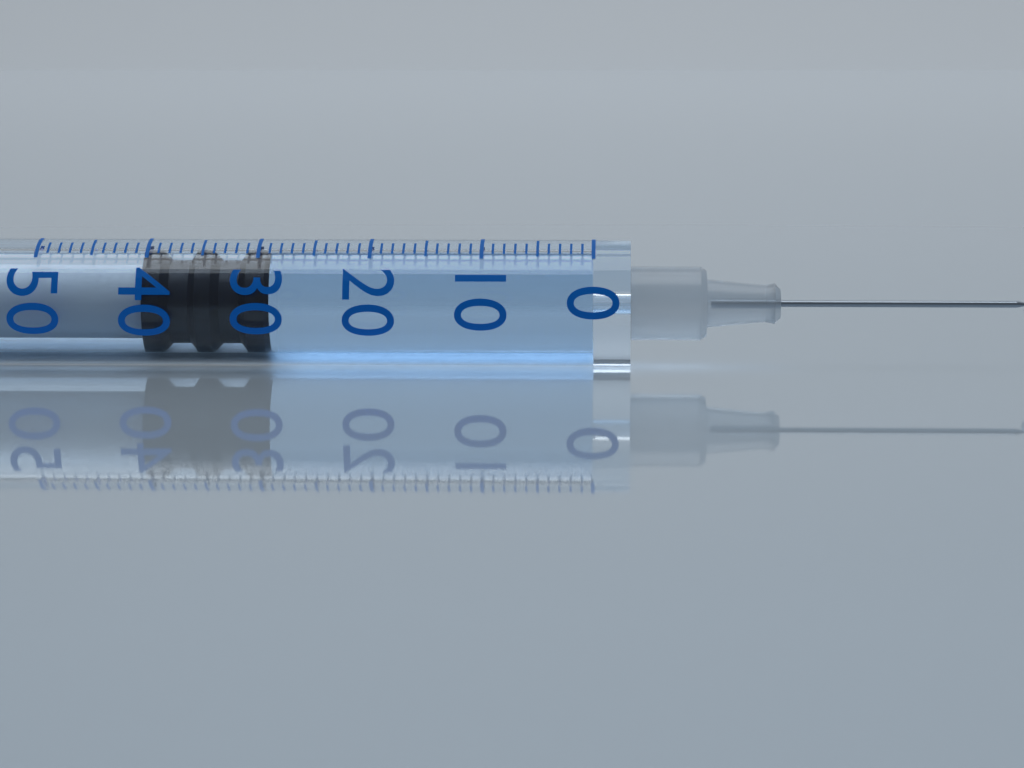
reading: 29 (no unit)
